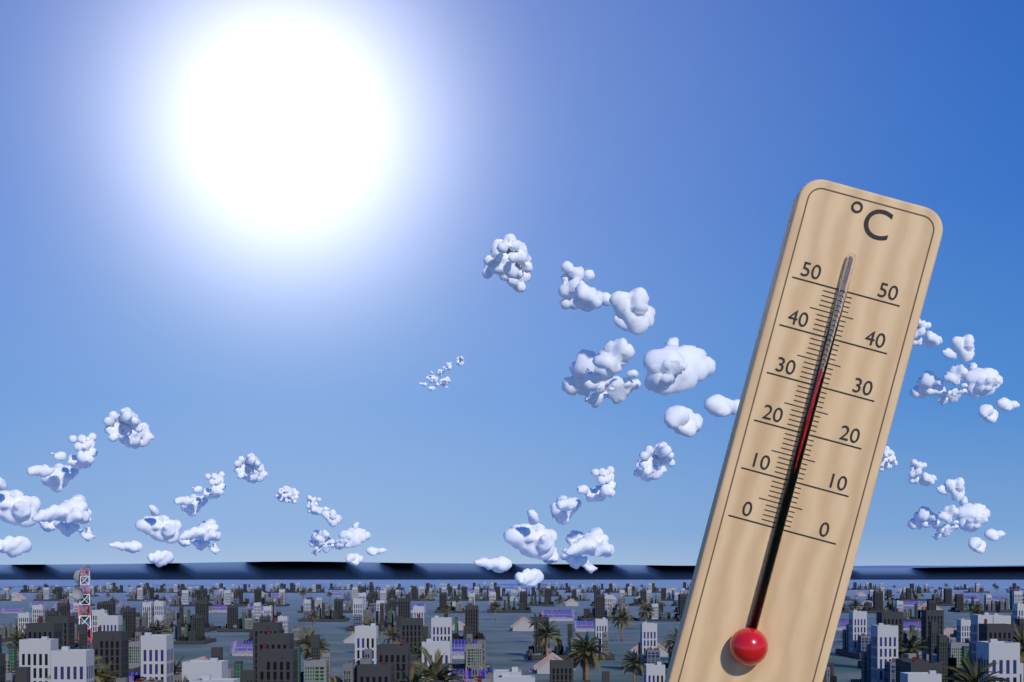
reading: 33 °C
